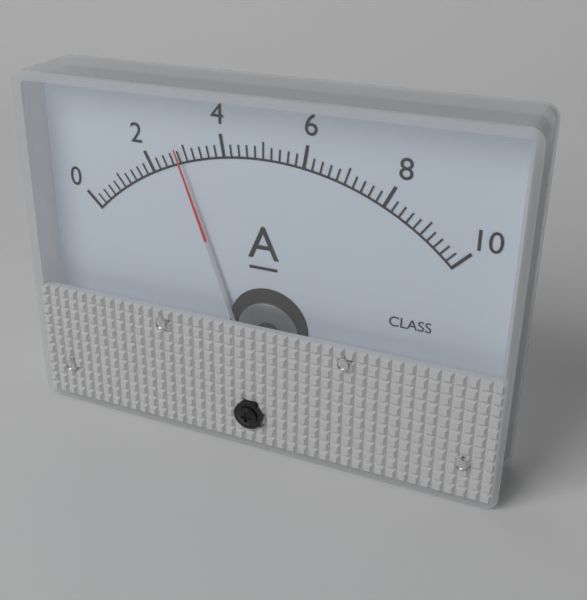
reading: 2.8 A
